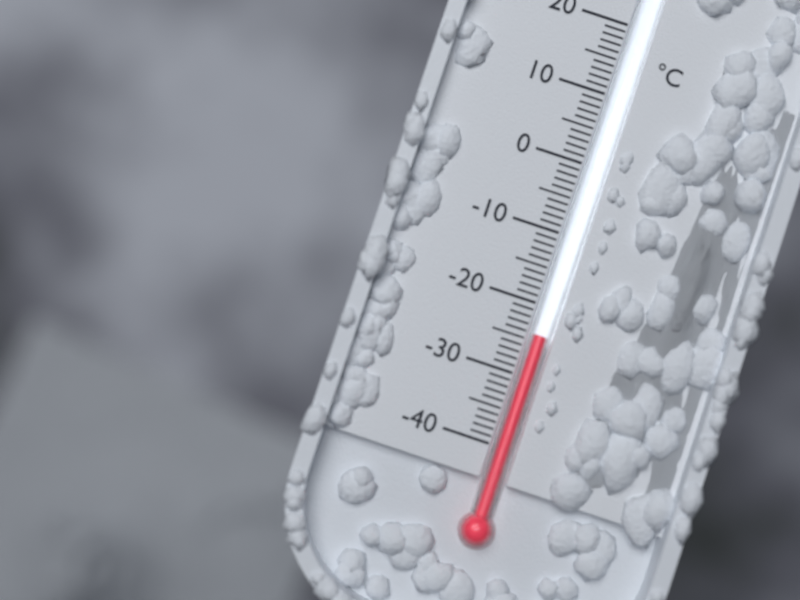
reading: -24 °C
